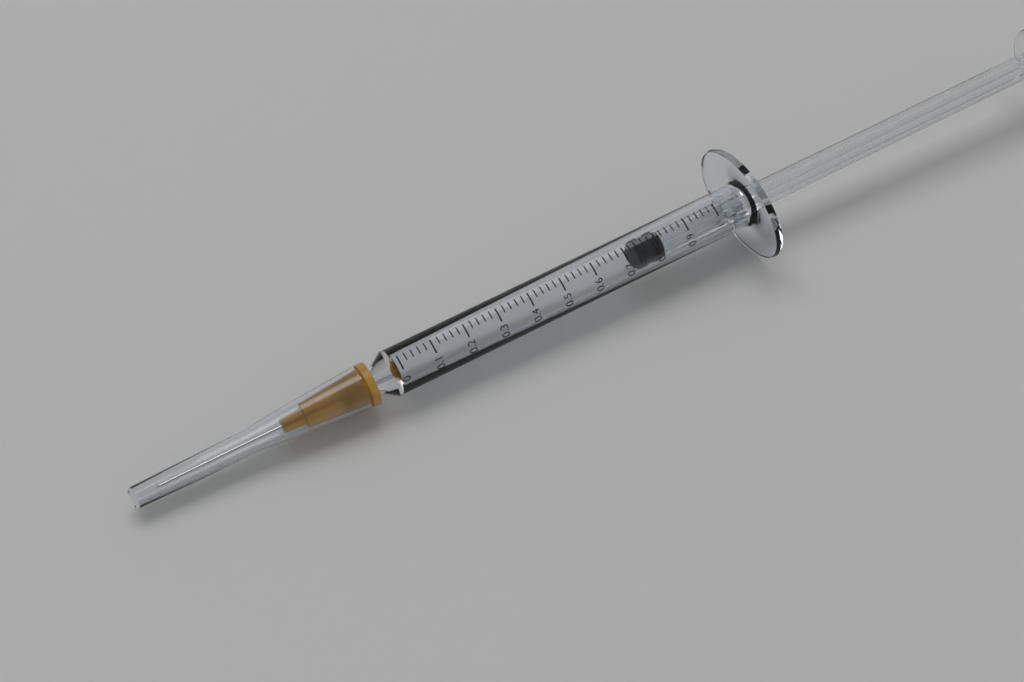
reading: 0.74 ml
